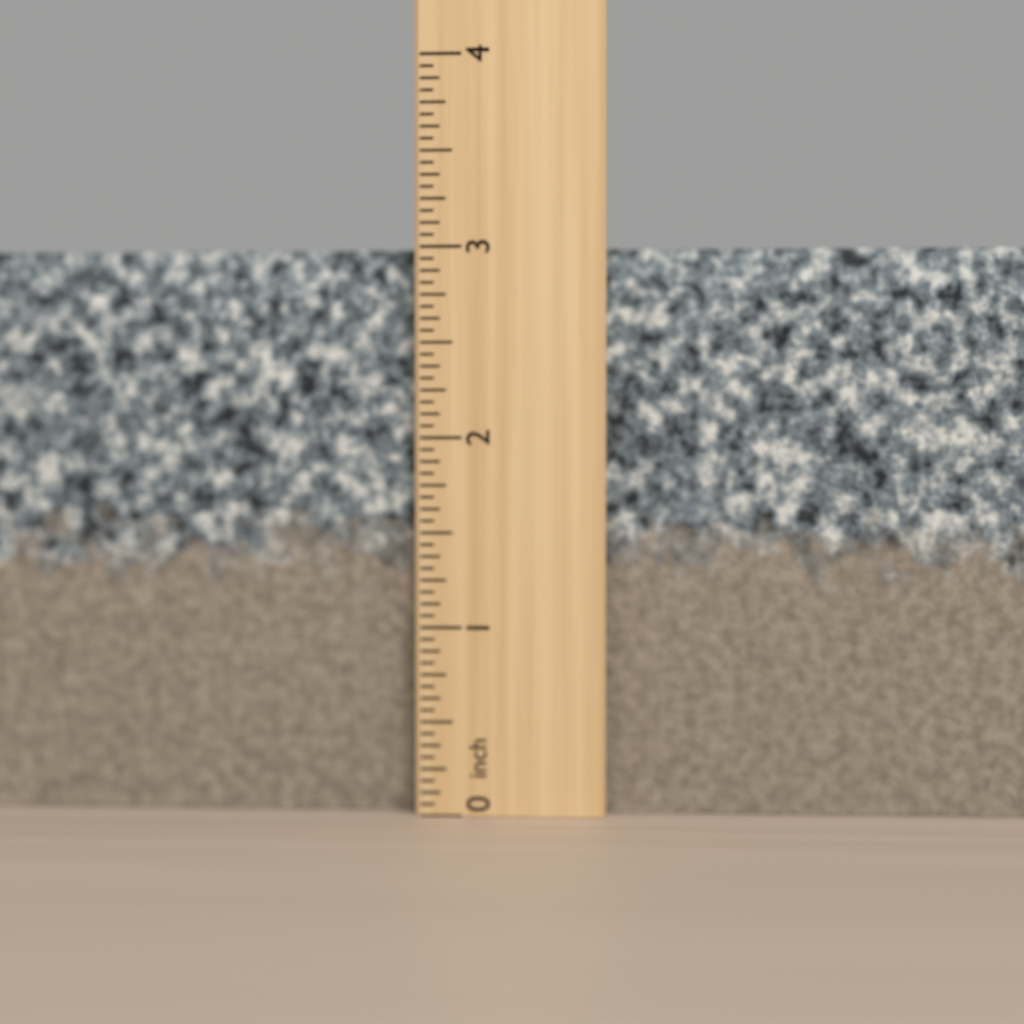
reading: 3.0000 inch
